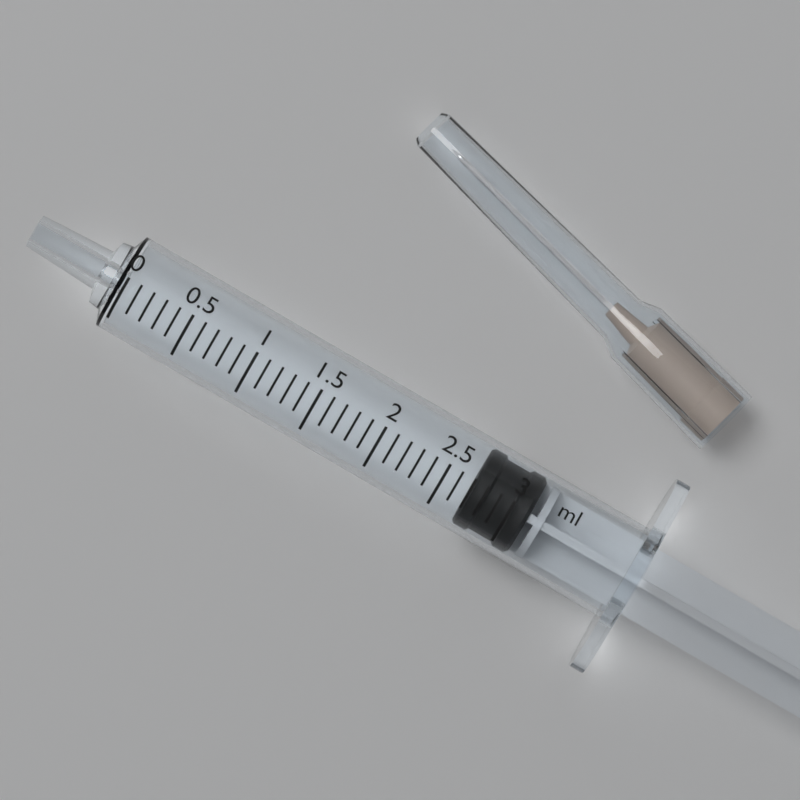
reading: 2.7 ml
